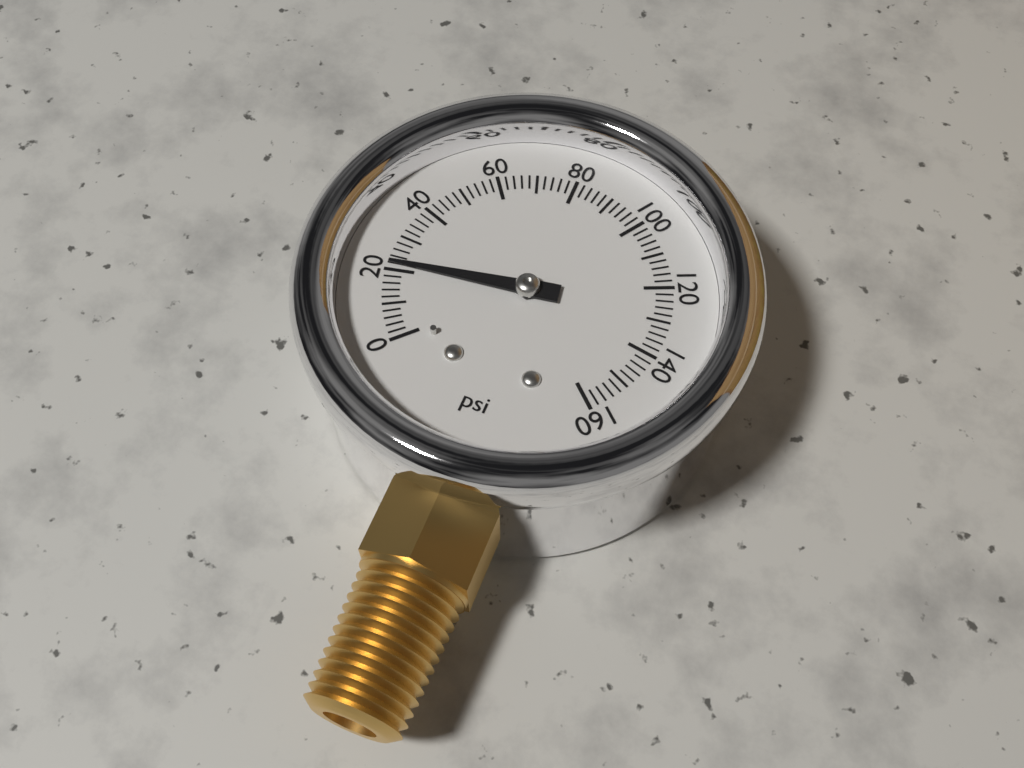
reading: 22 psi
